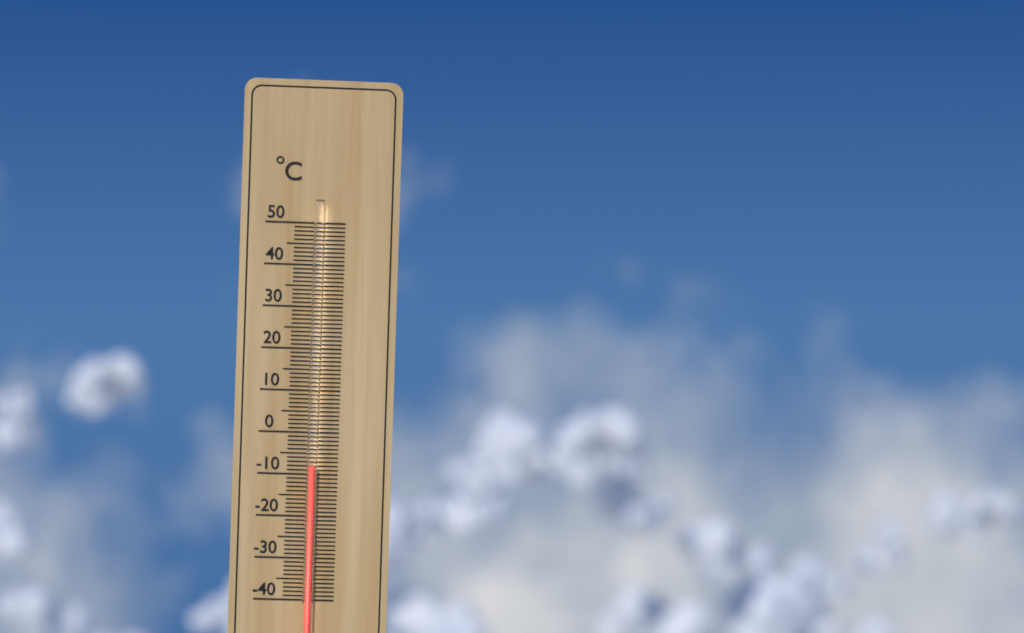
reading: -8 °C
